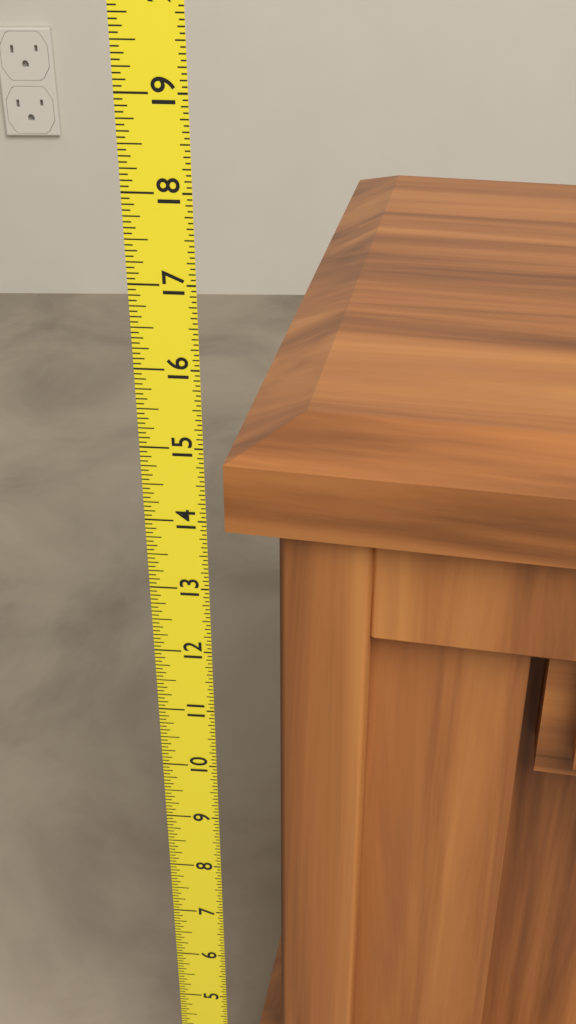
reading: 15.0000 (no unit)
